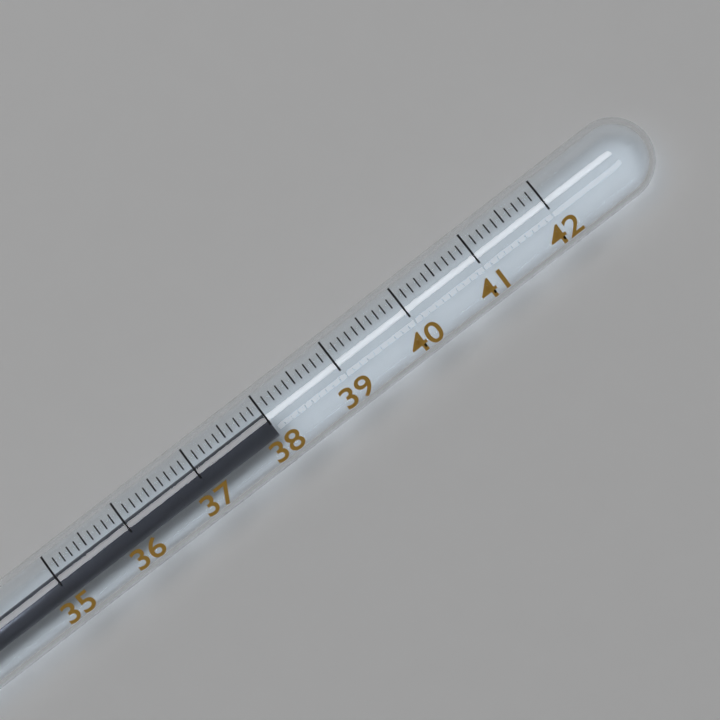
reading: 38.0 (no unit)
